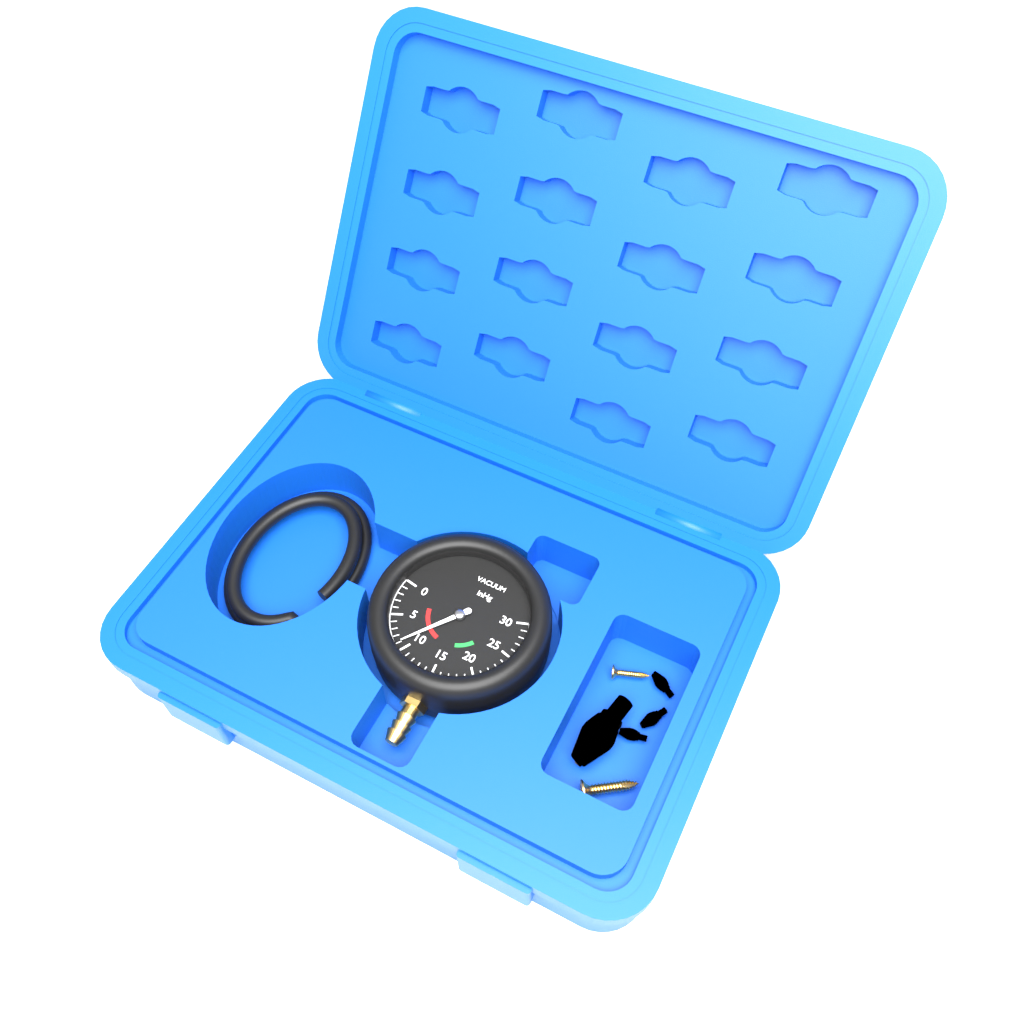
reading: 9 inHg
